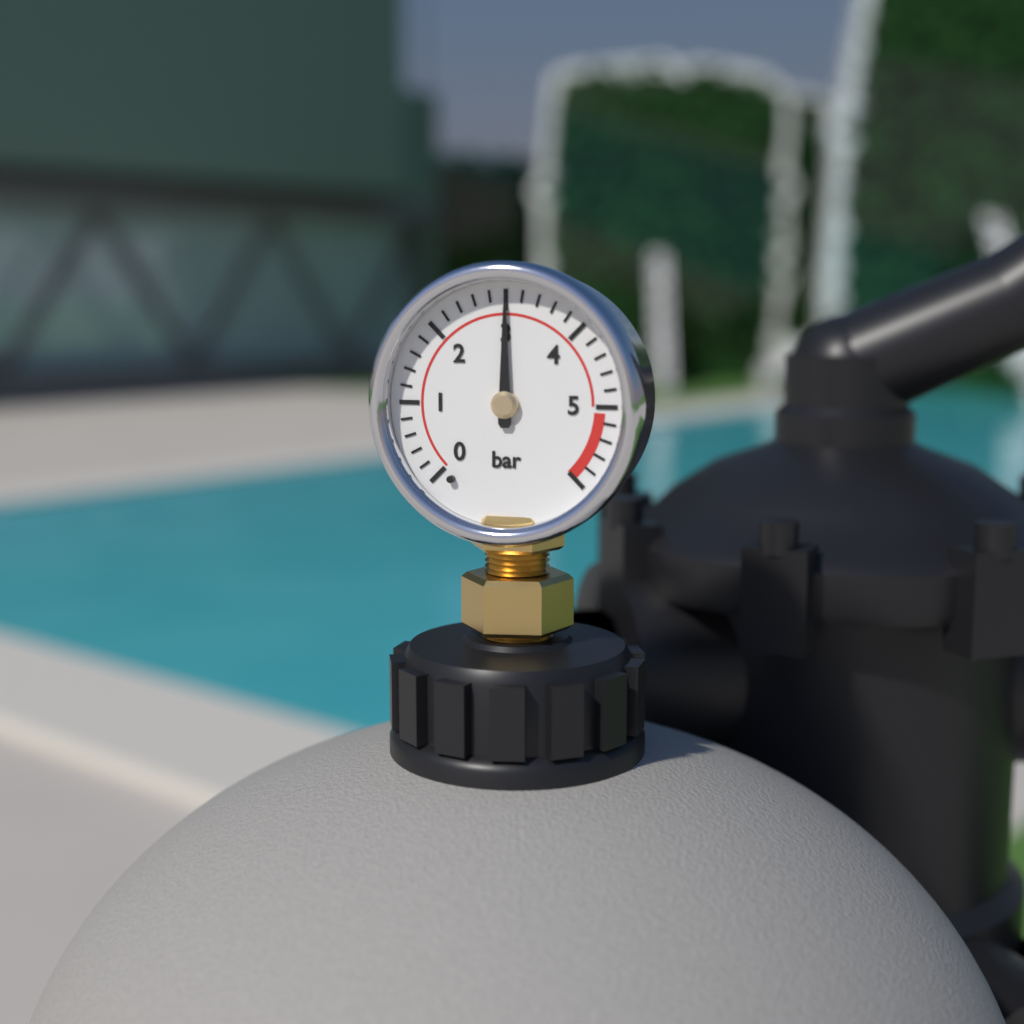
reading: 3.0 bar
